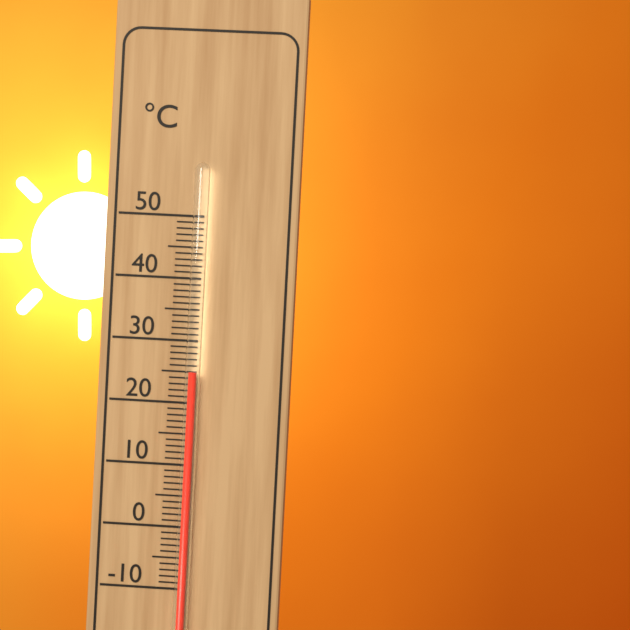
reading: 25 °C
